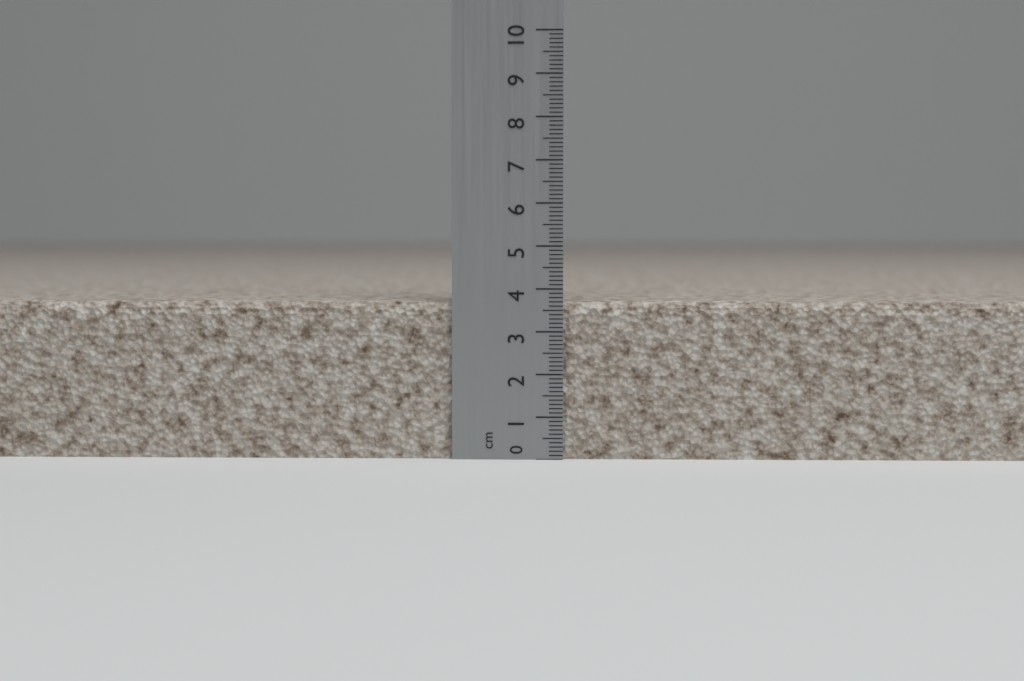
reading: 3.7 cm
